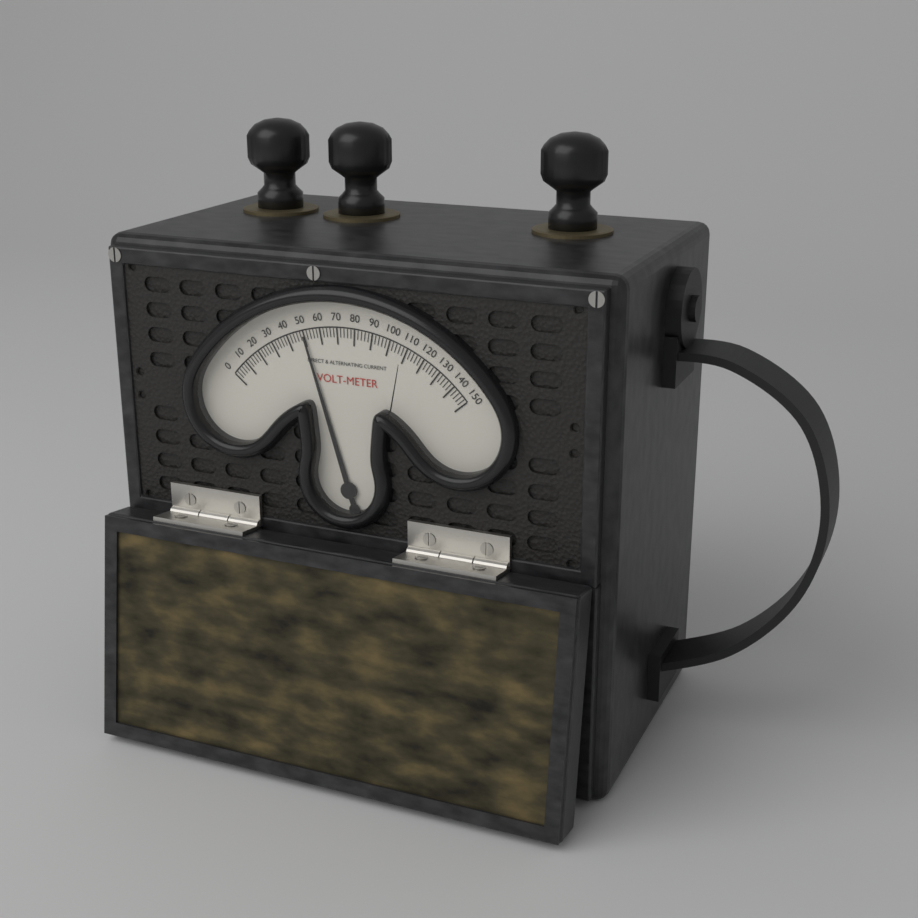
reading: 50 V
